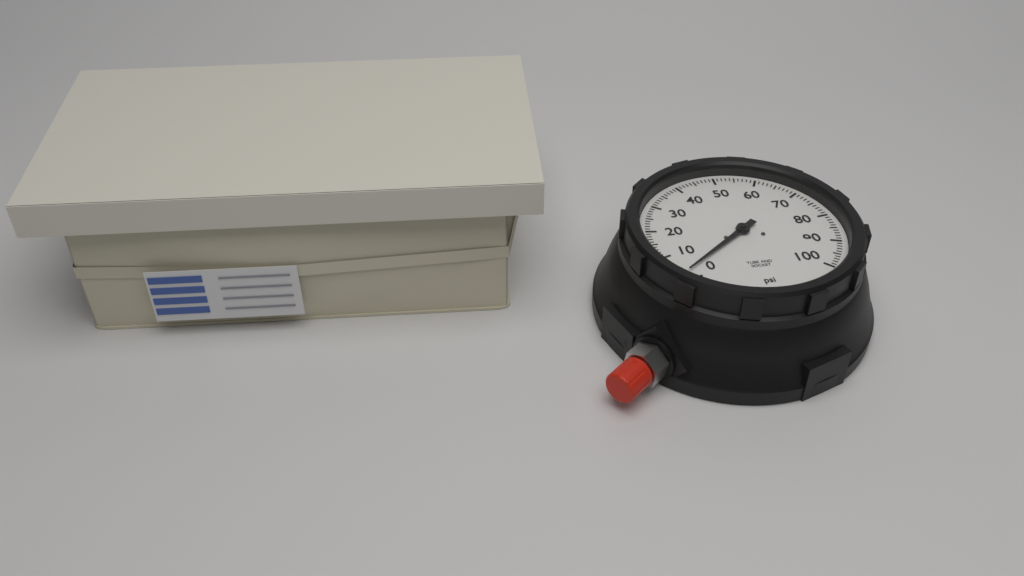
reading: 3 psi
